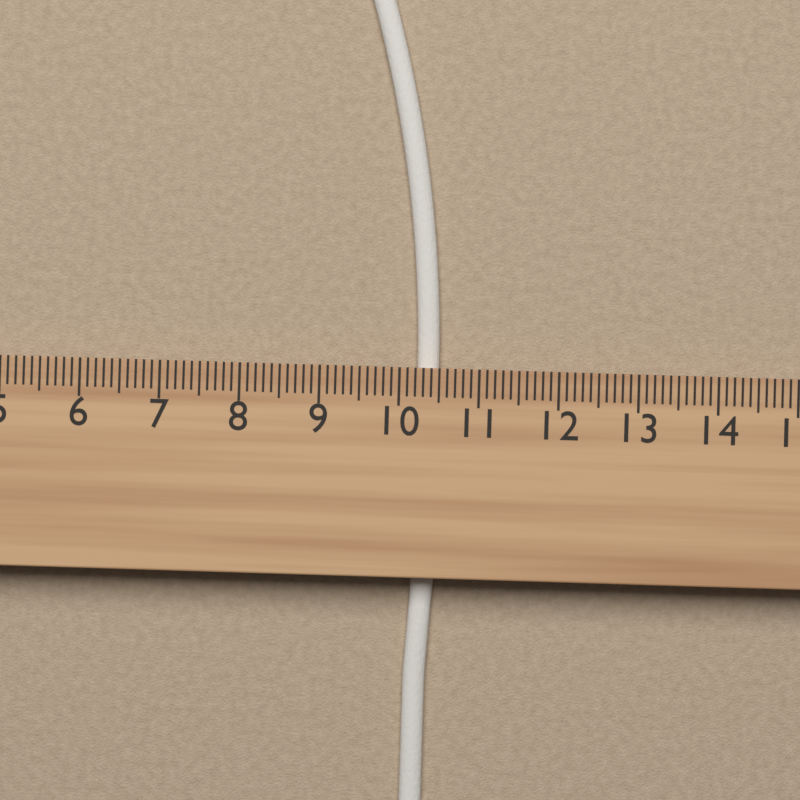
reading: 10.5 cm
